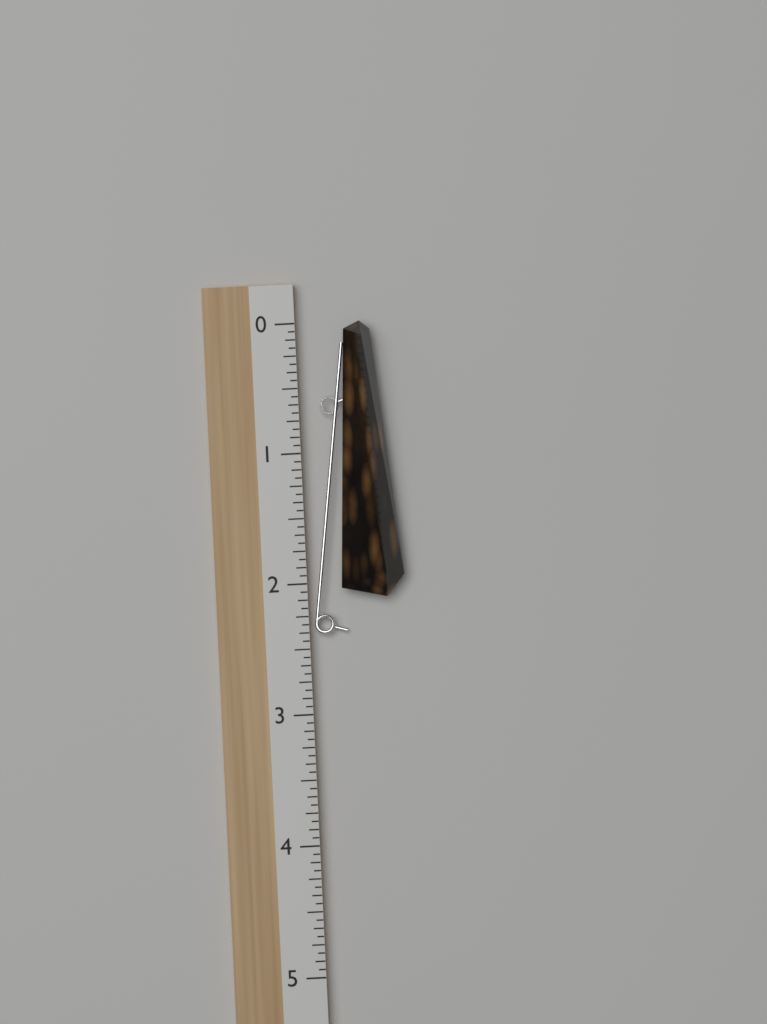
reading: 2.1250 (no unit)
